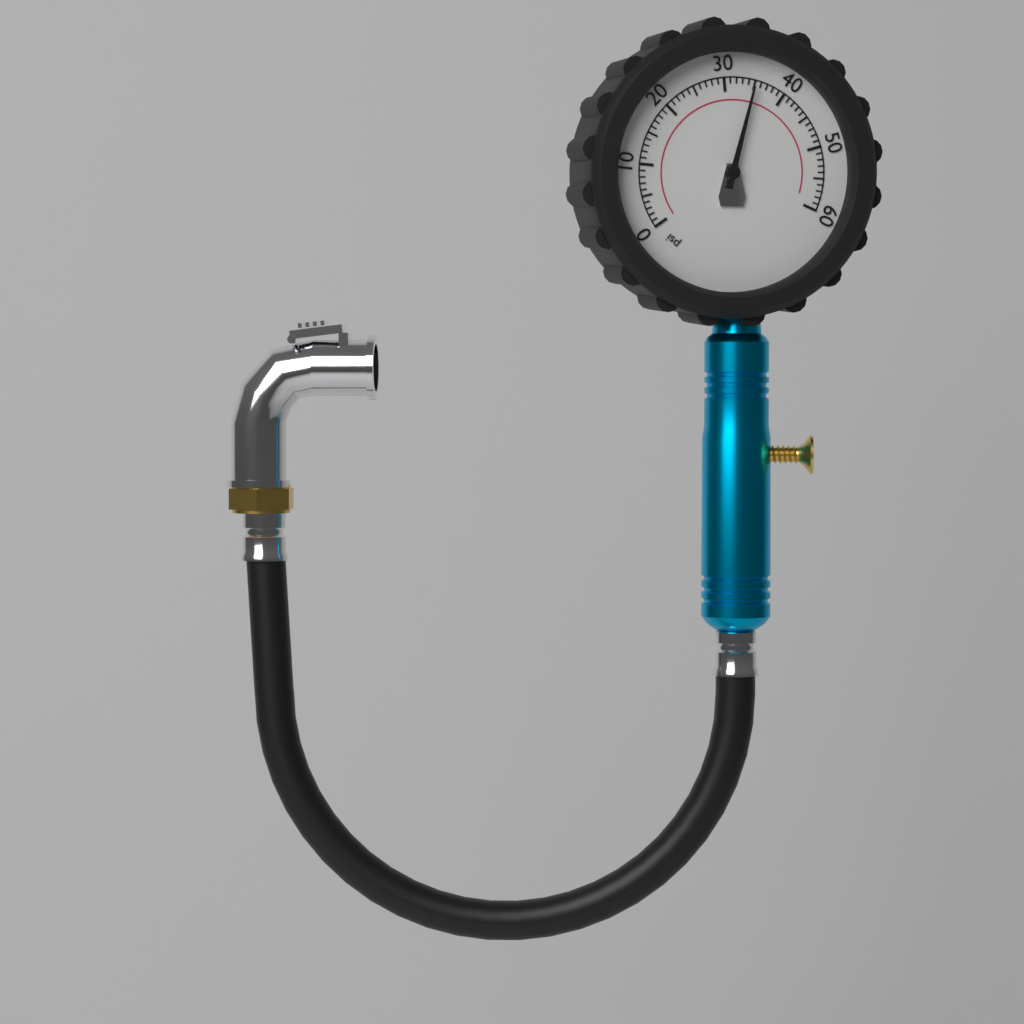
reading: 35 psi
